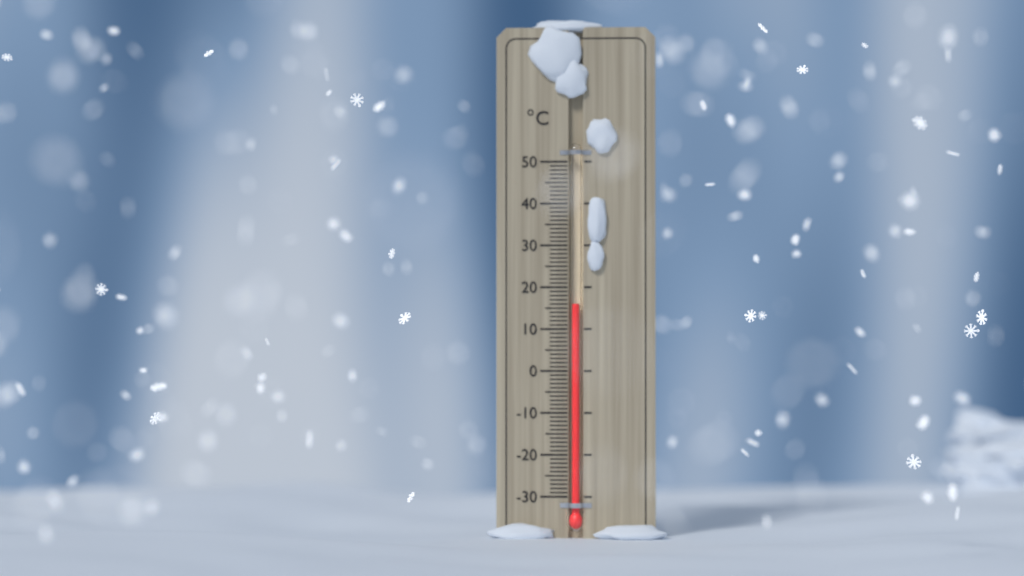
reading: 16 °C
